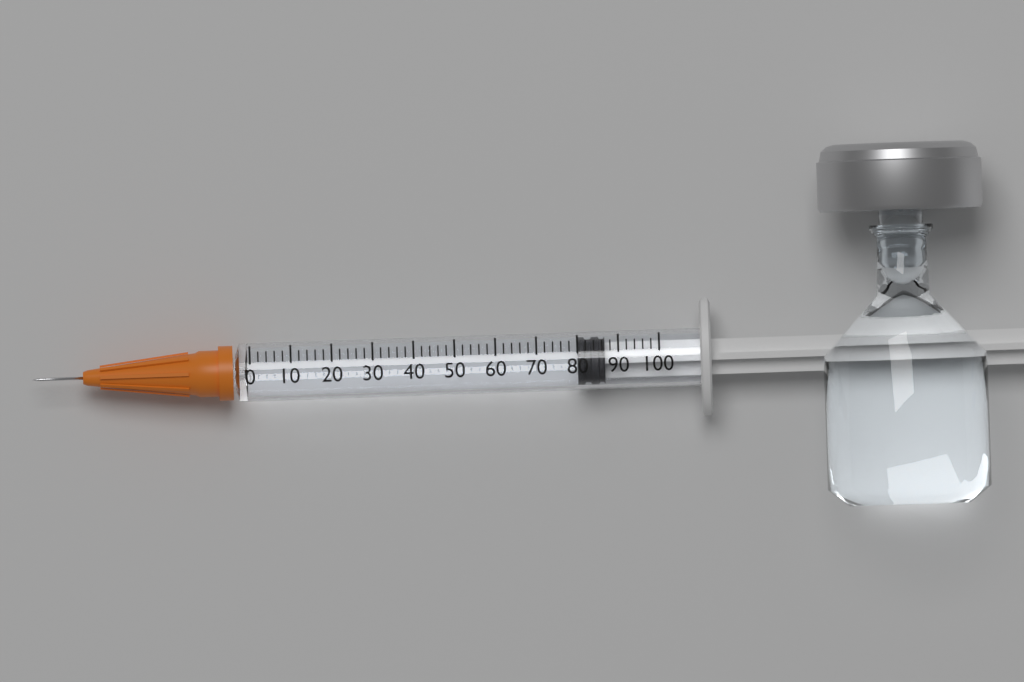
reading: 80 (no unit)
